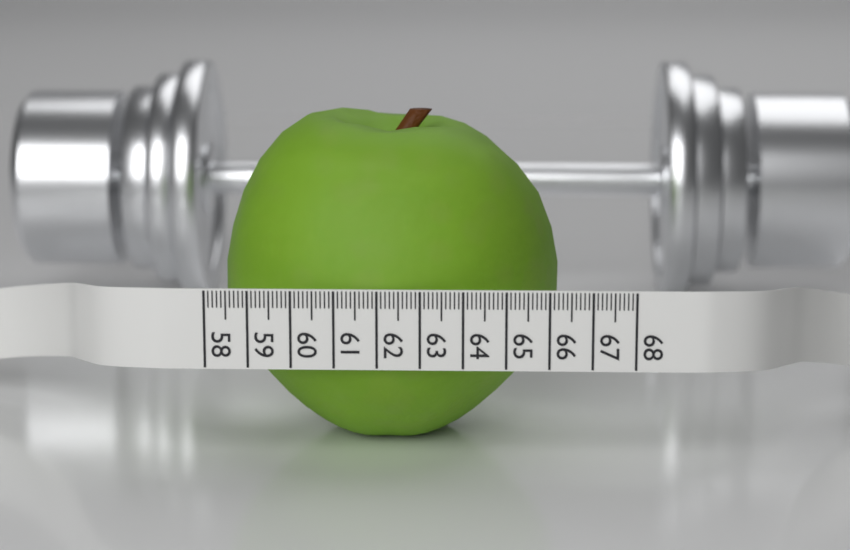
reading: 66.3 (no unit)
